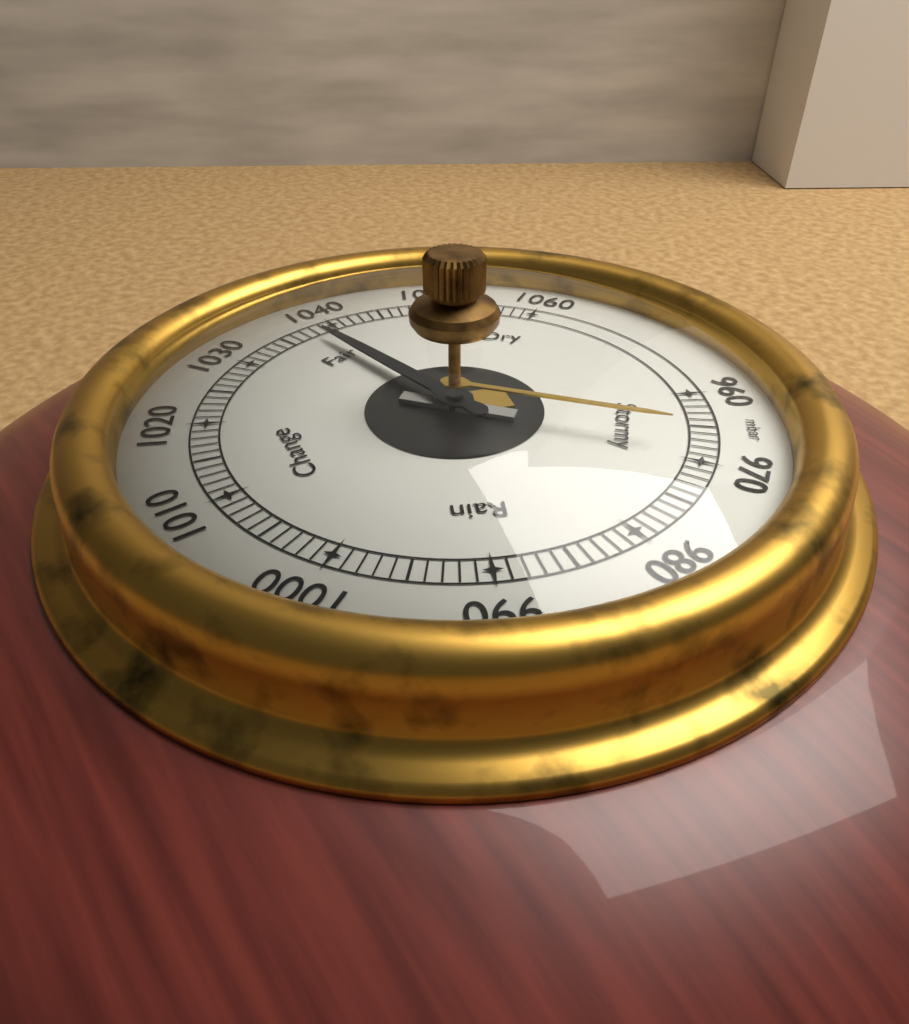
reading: 1038 mbar
